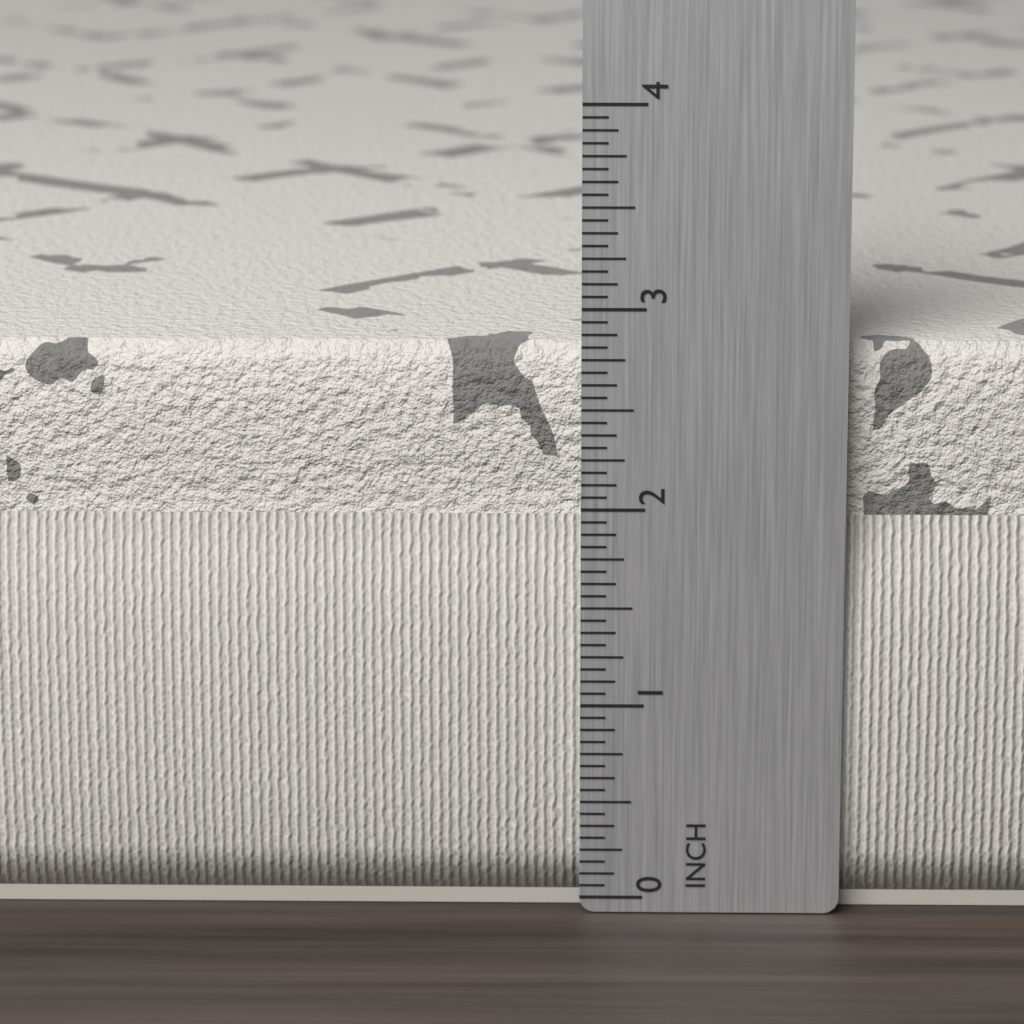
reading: 2.8125 in
